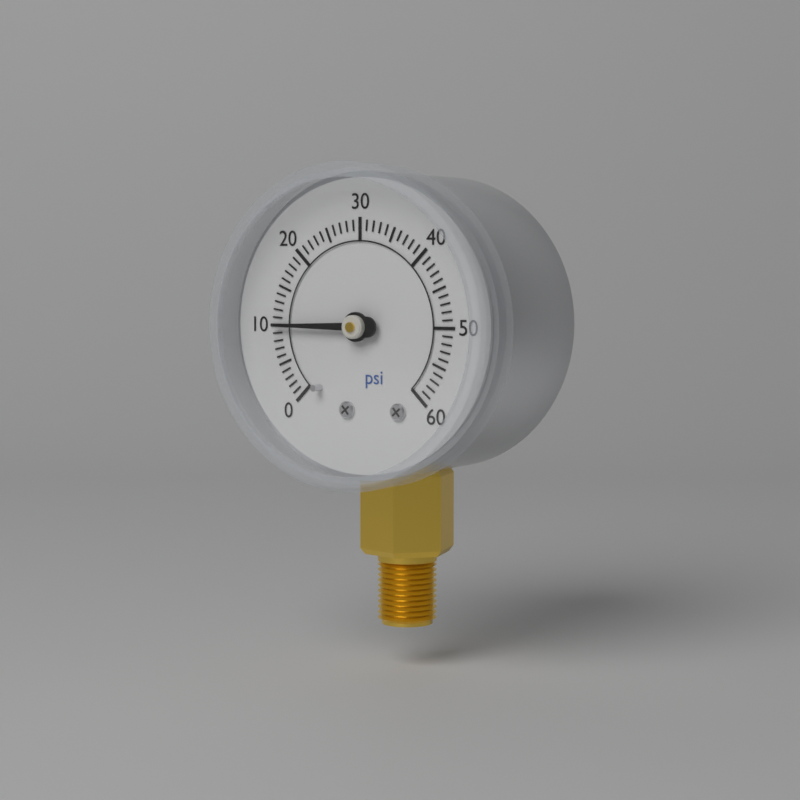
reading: 10 psi
